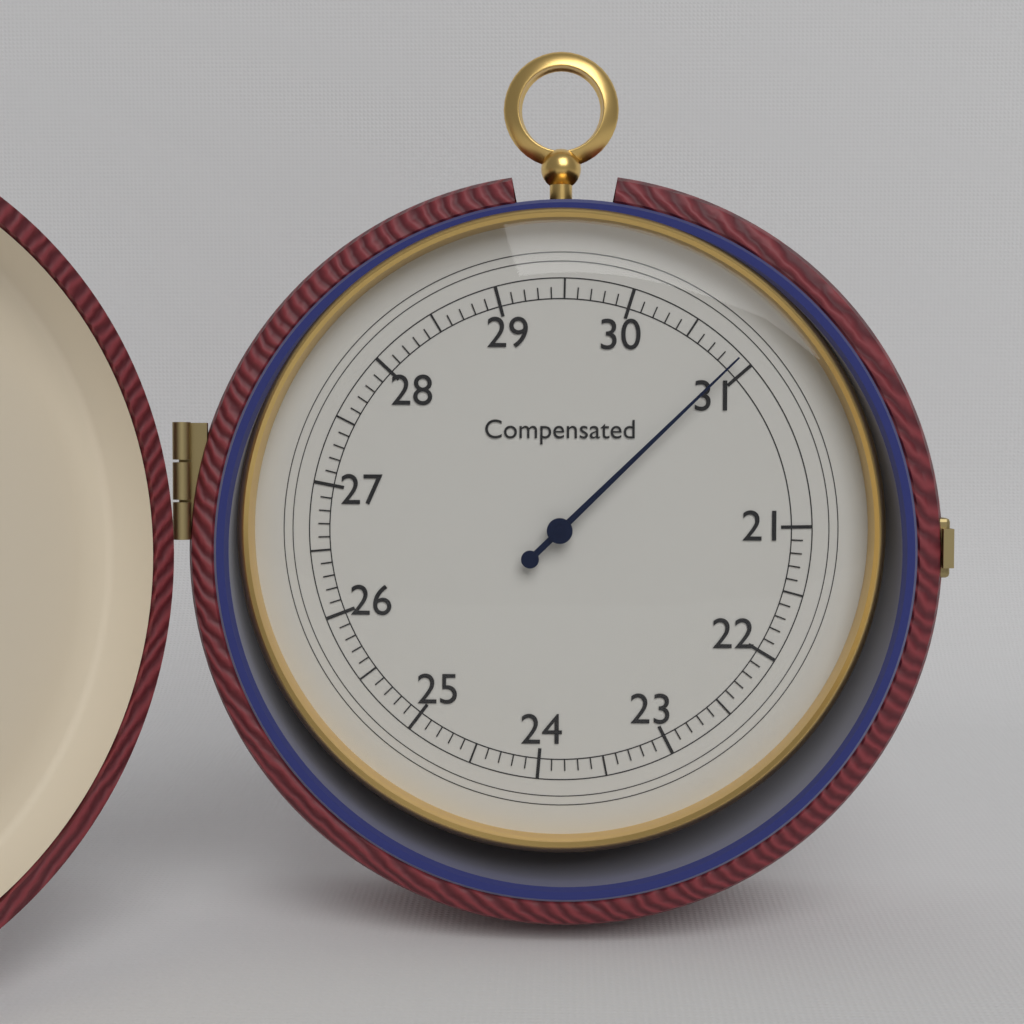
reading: 30.9 (no unit)
